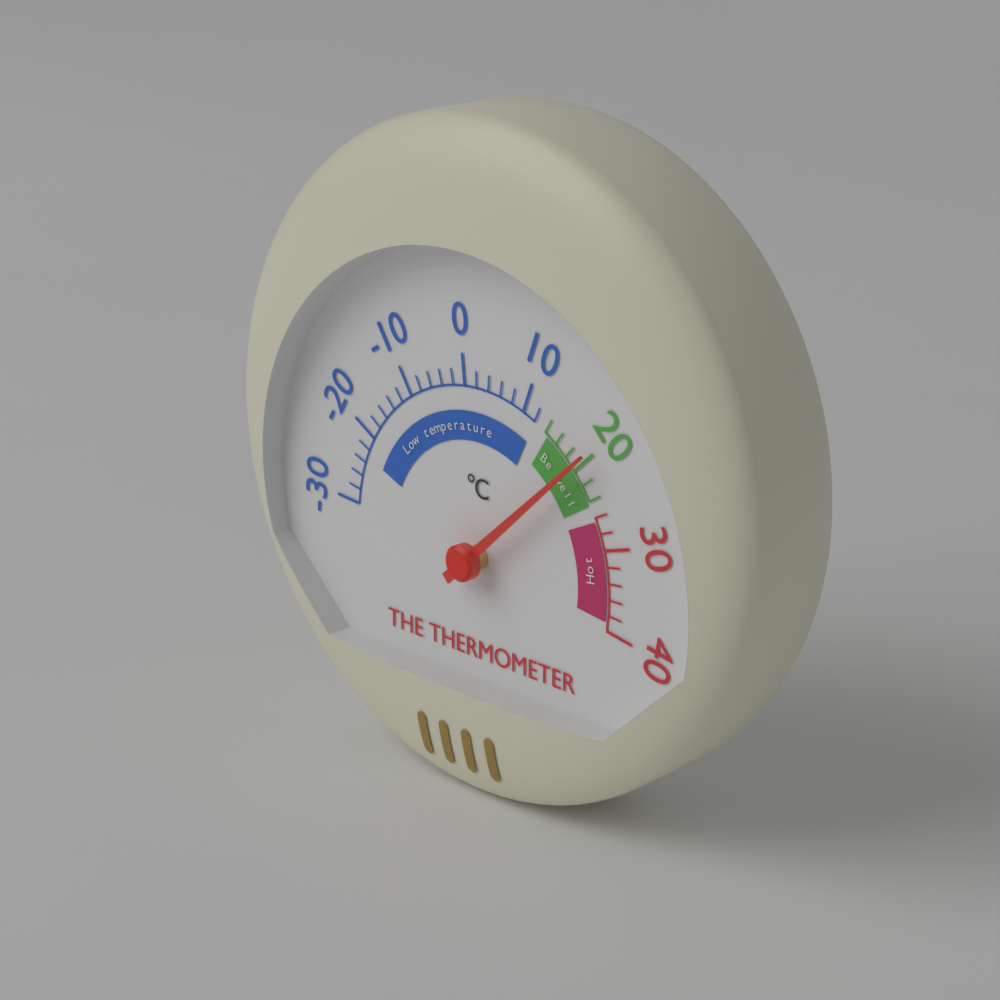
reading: 20 °C
